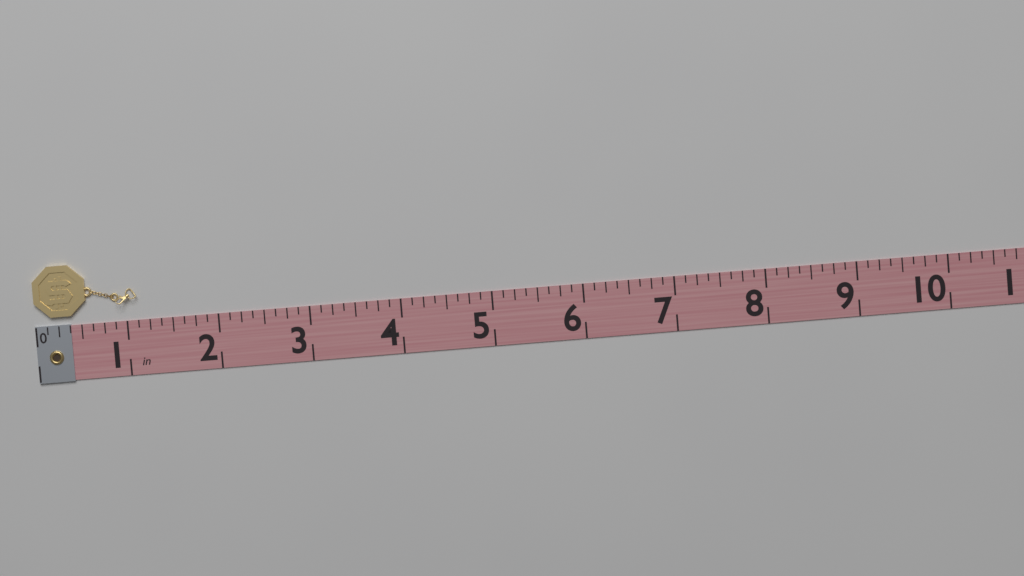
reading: 1.125 in
